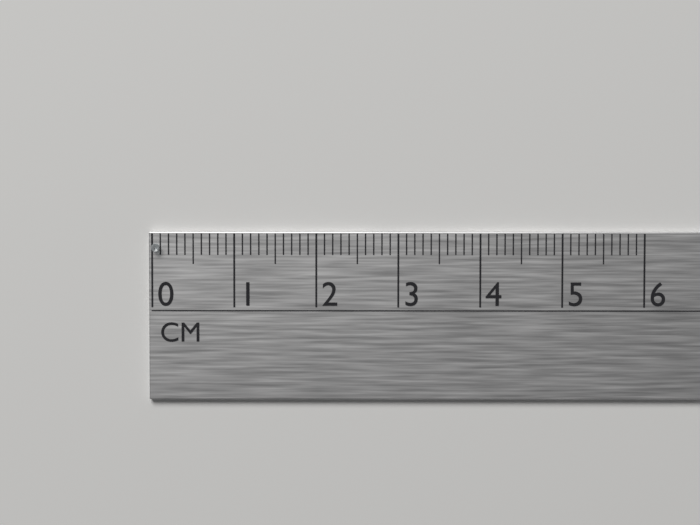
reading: 0.1 cm
